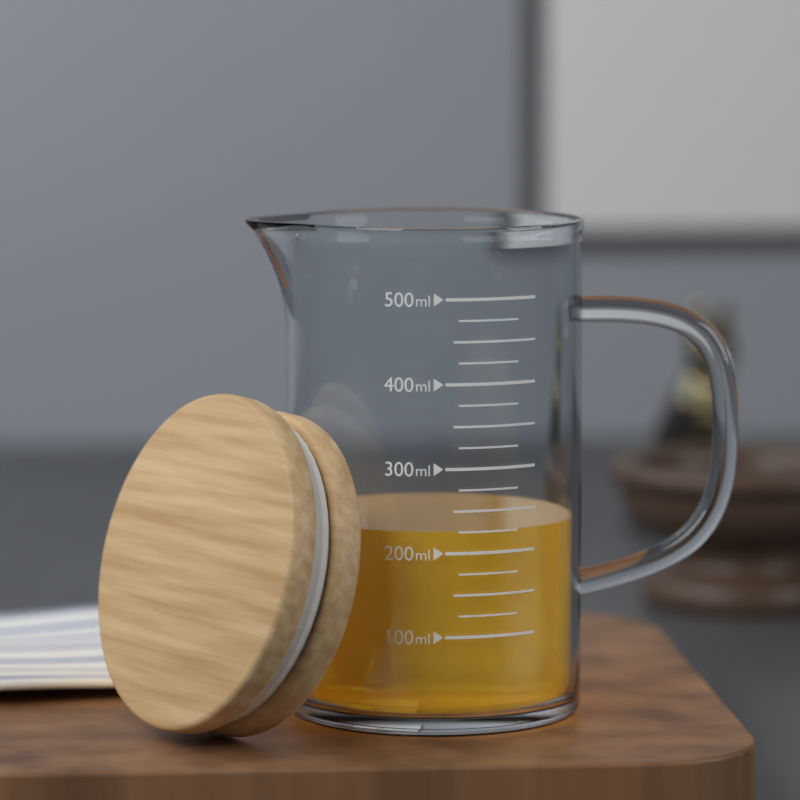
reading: 225 ml
